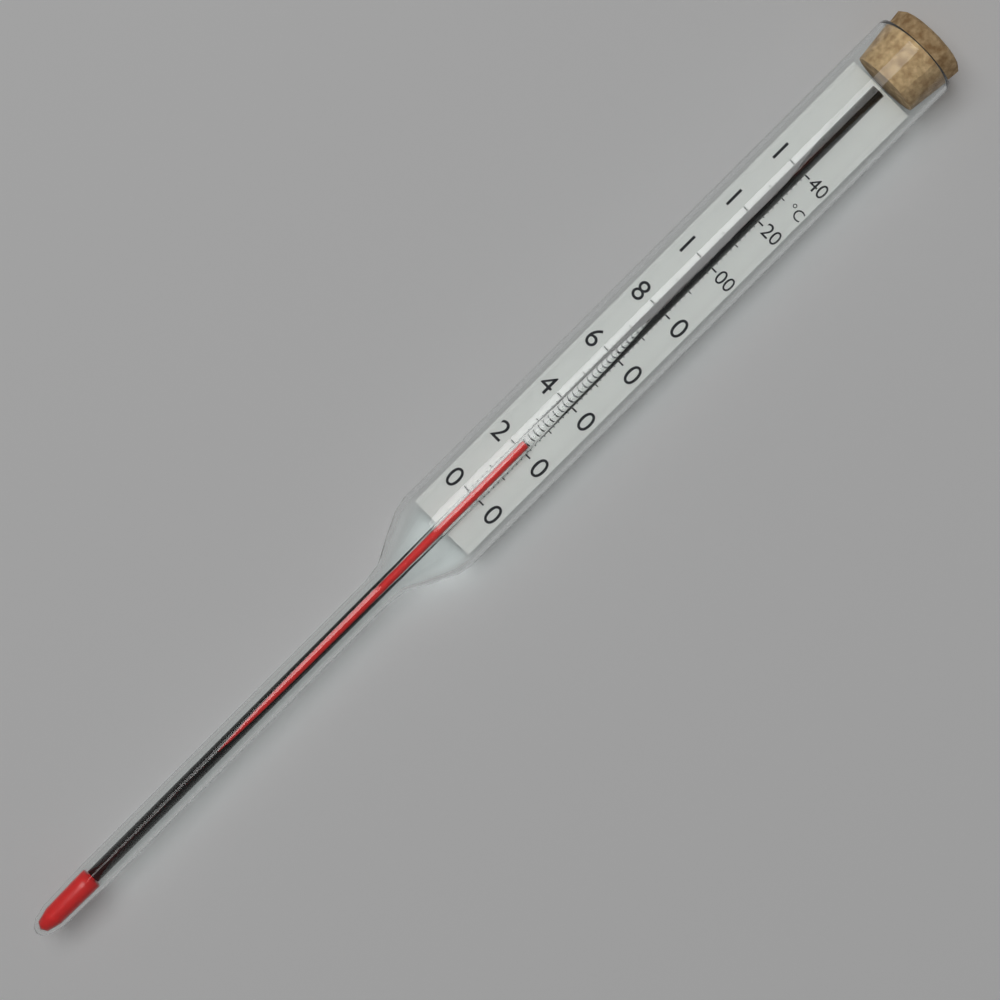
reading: 22 °C
